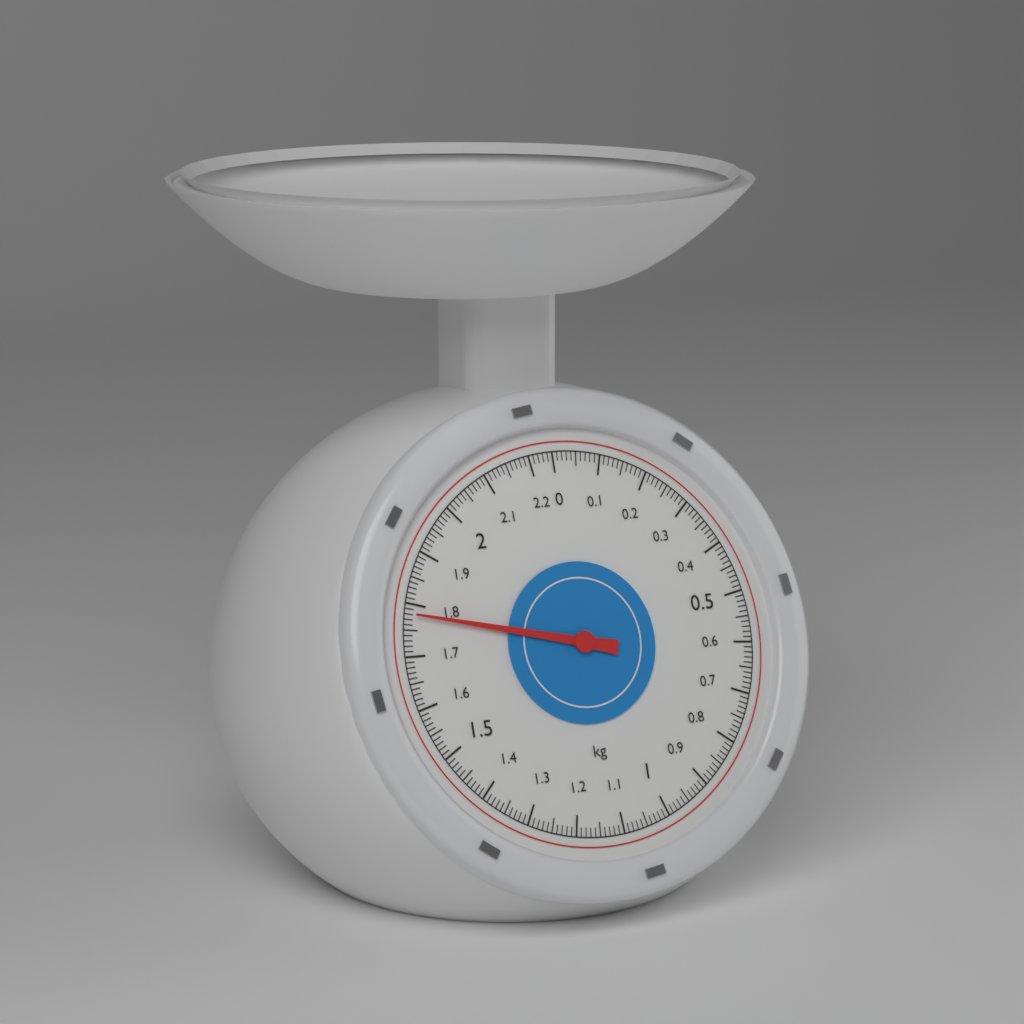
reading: 1.78 kg
